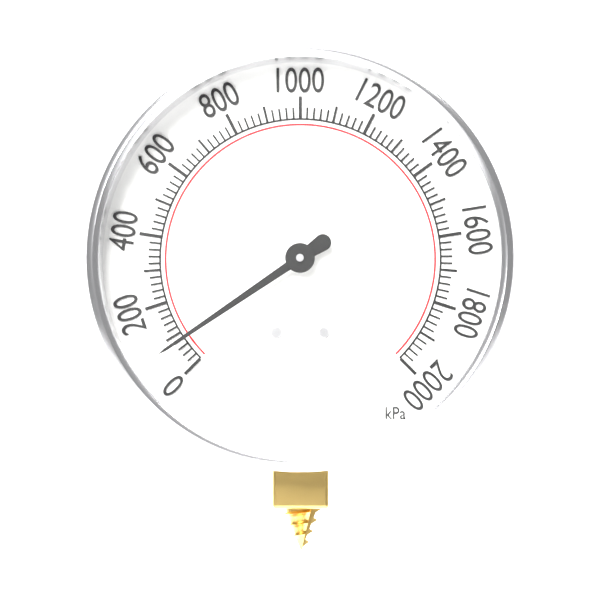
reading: 80 kPa
